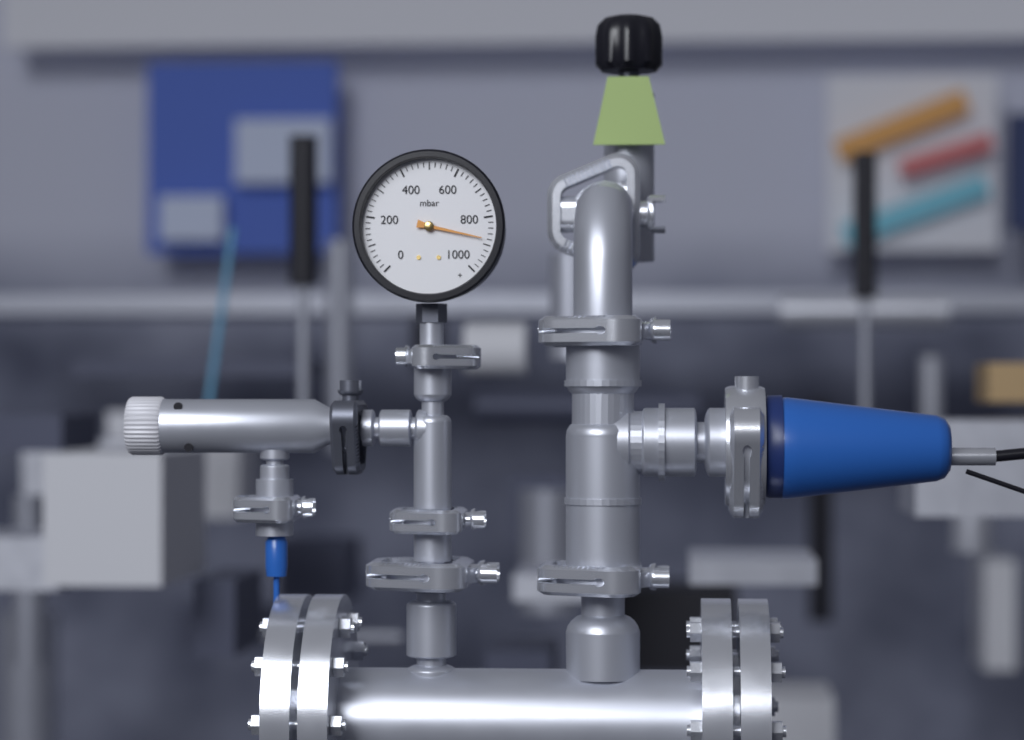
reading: 880 mbar
